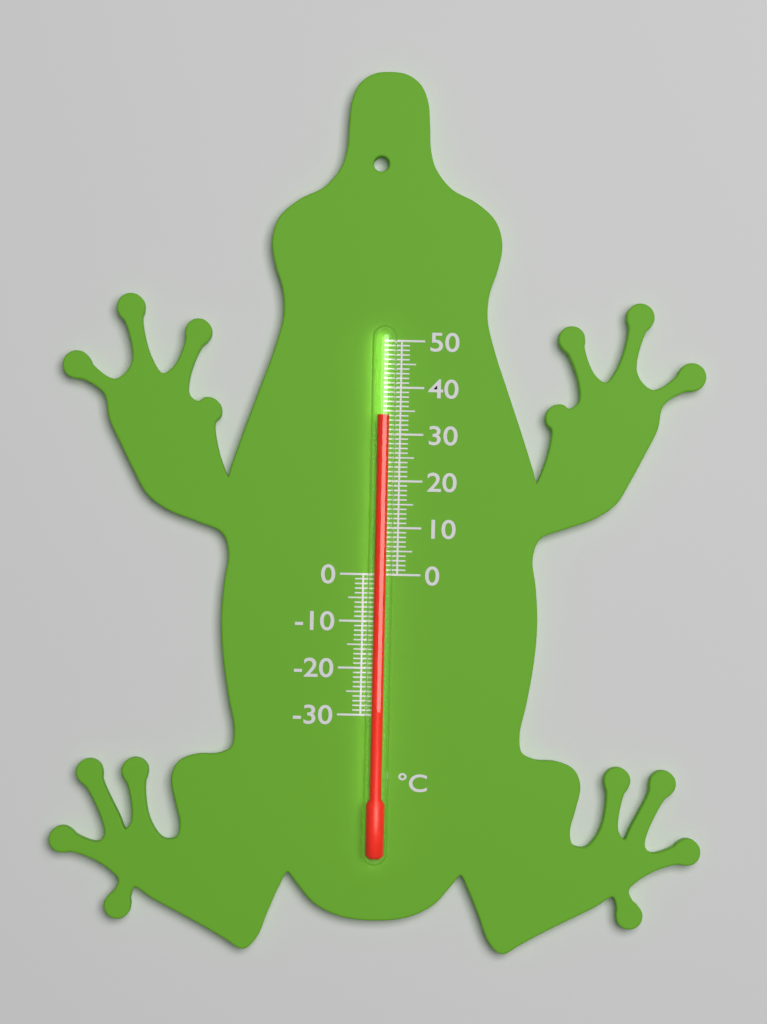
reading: 34 °C
